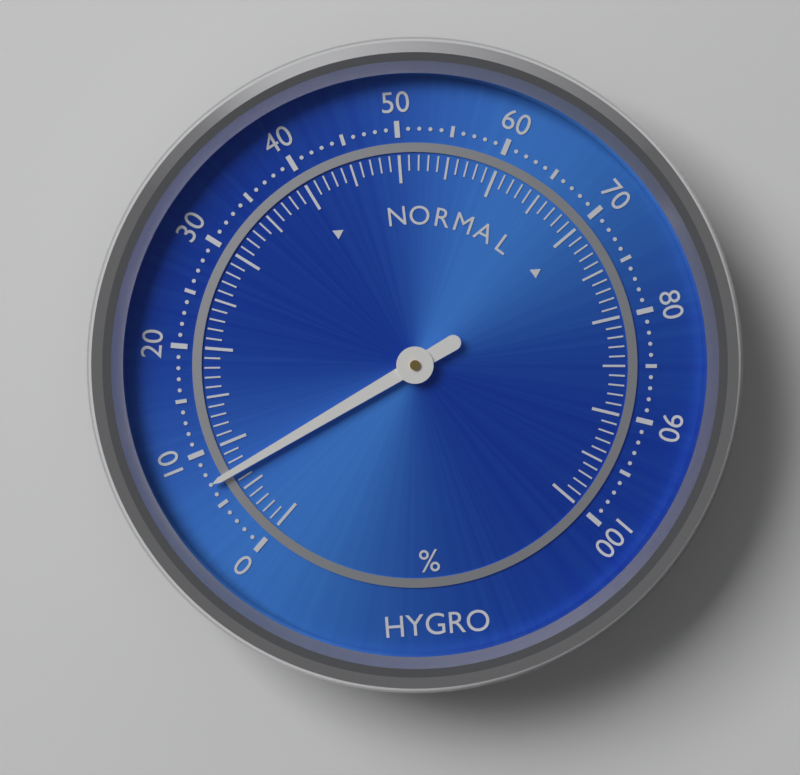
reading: 7 %
